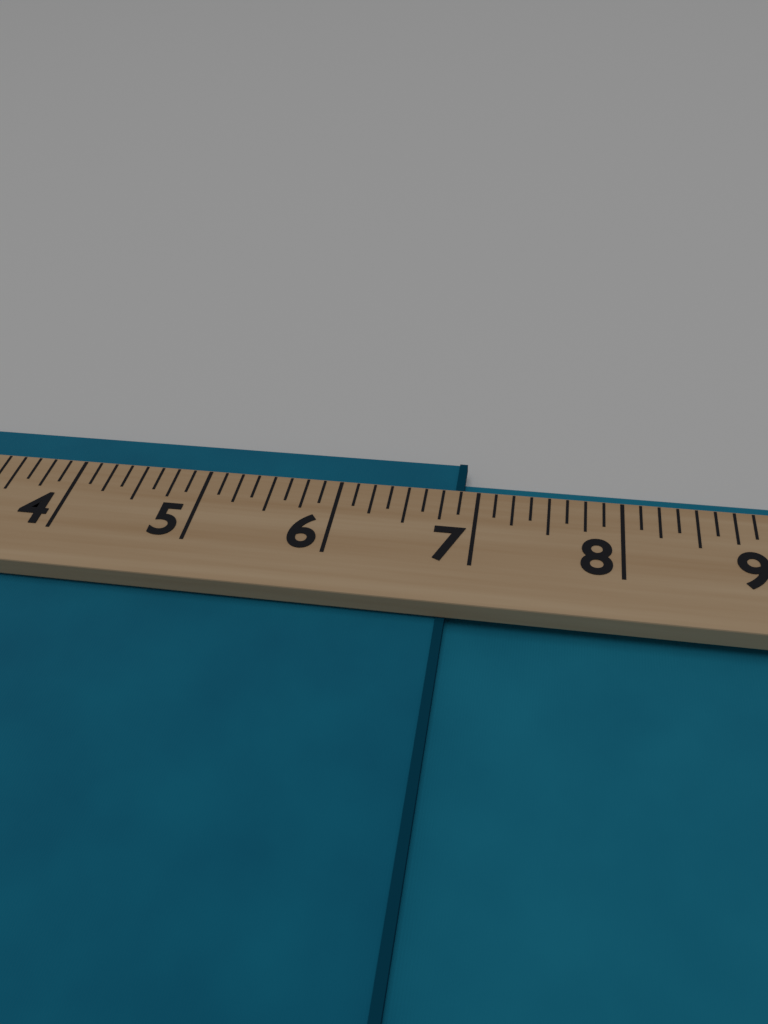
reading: 6.875 (no unit)
